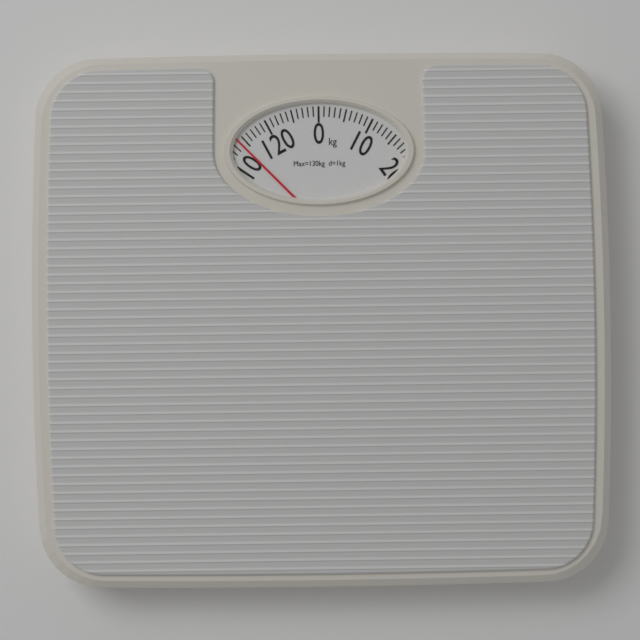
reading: 114 kg
